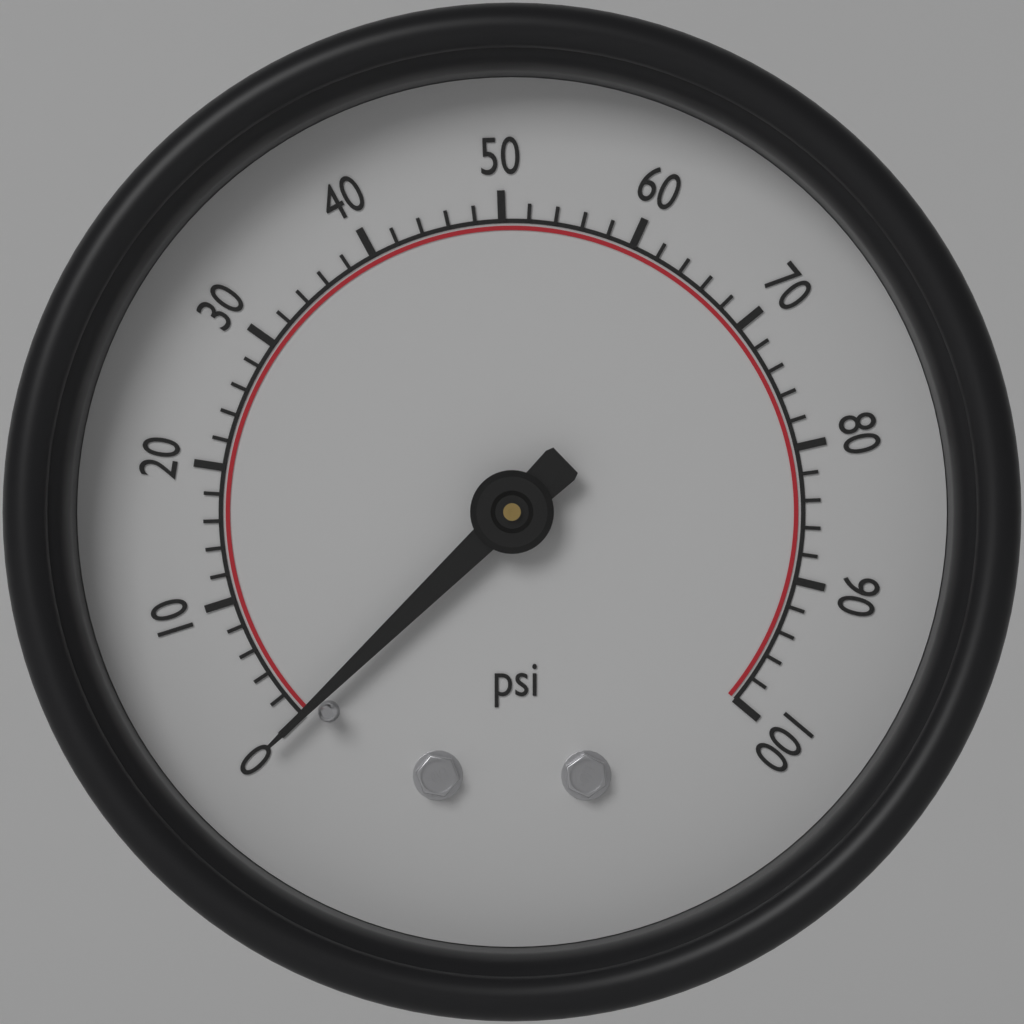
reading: 0 psi
